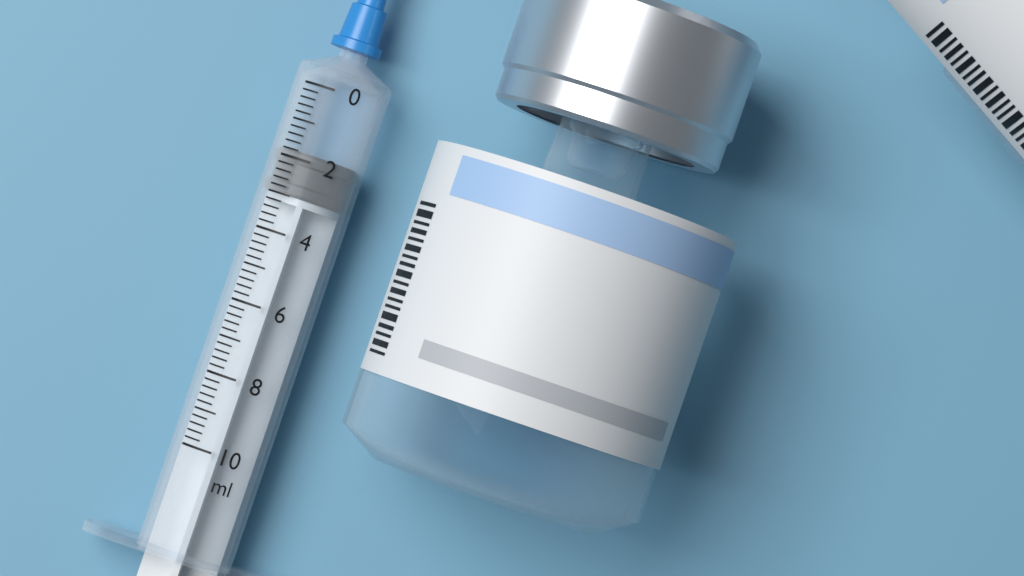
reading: 1.8 ml
